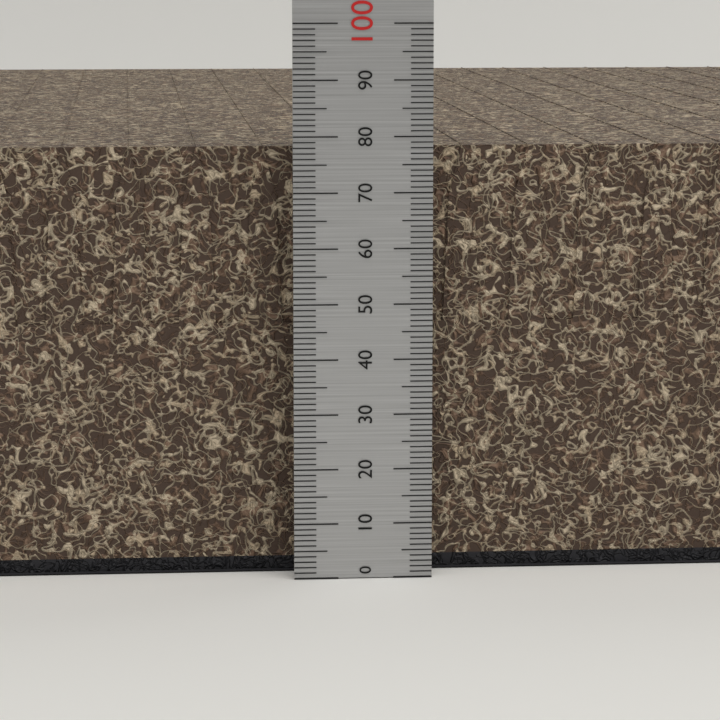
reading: 78 (no unit)
